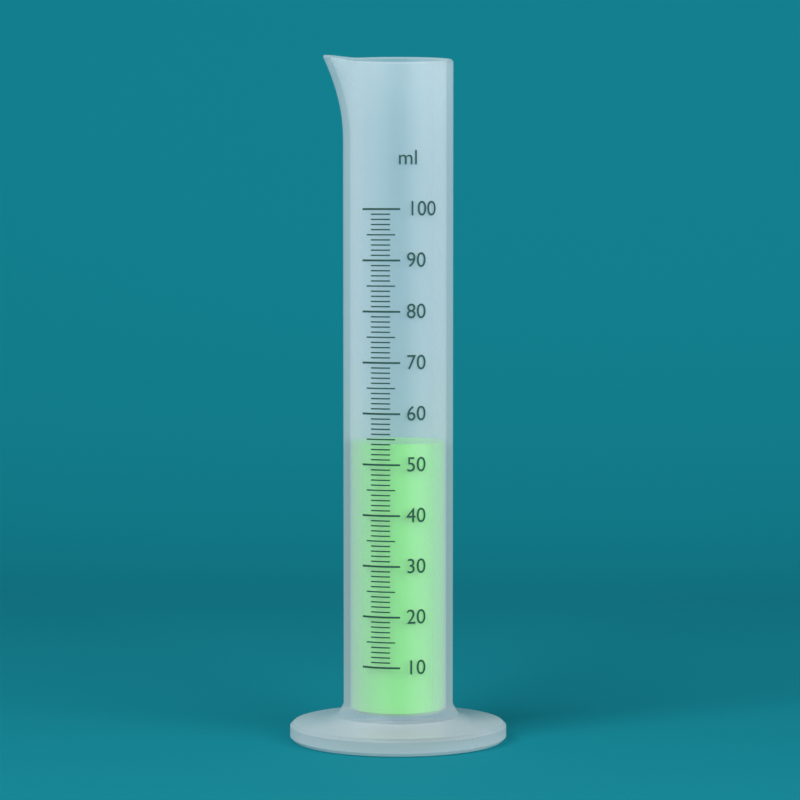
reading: 54 ml
